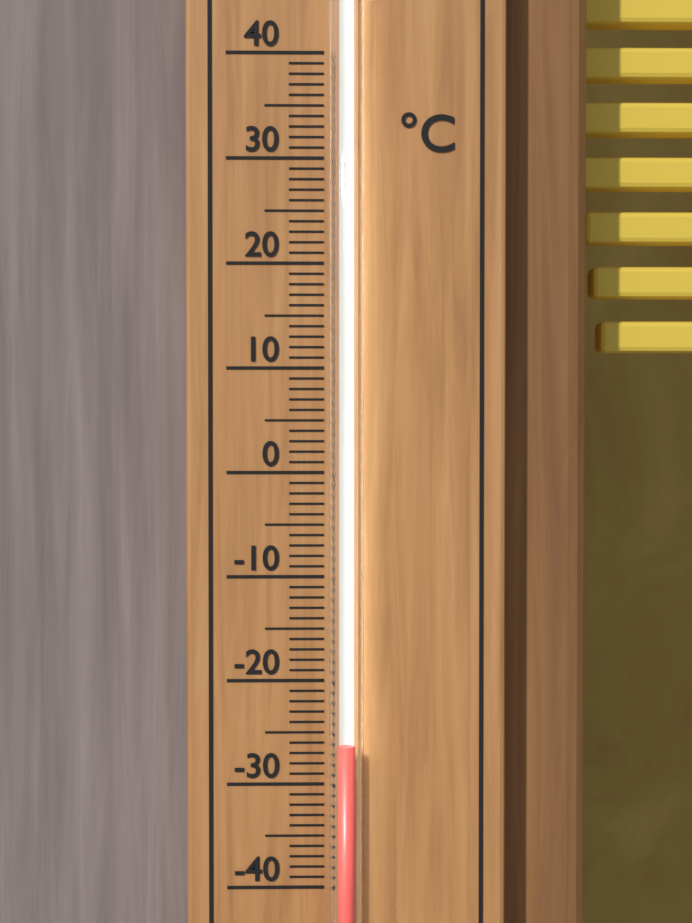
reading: -26 °C
